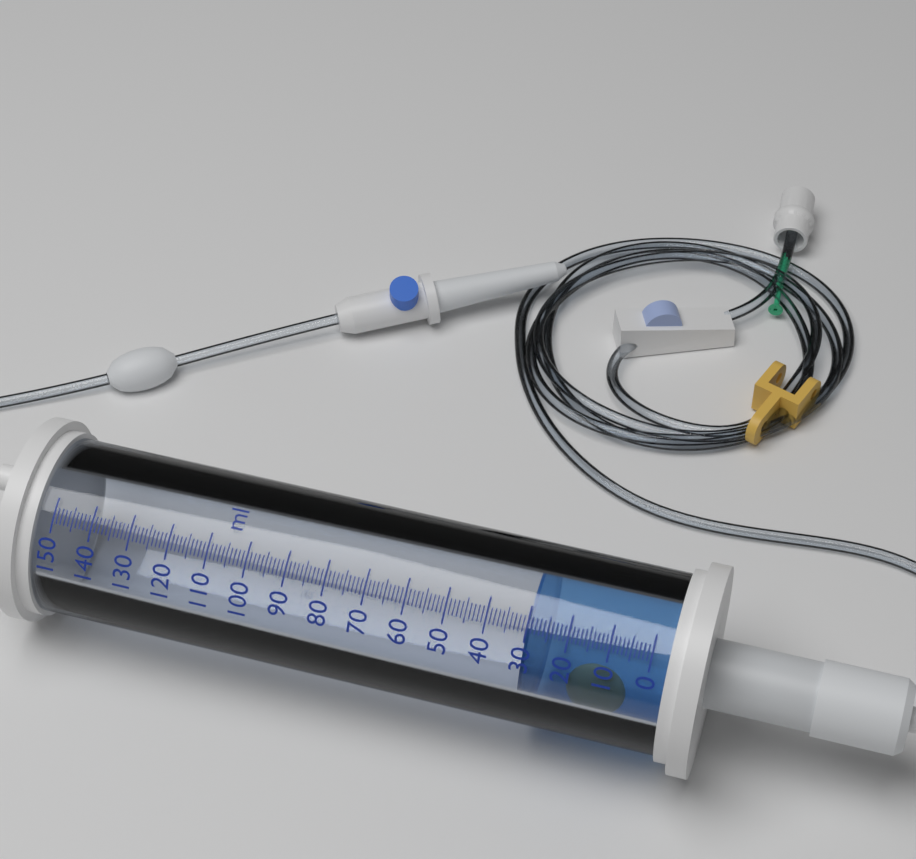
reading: 30 ml
